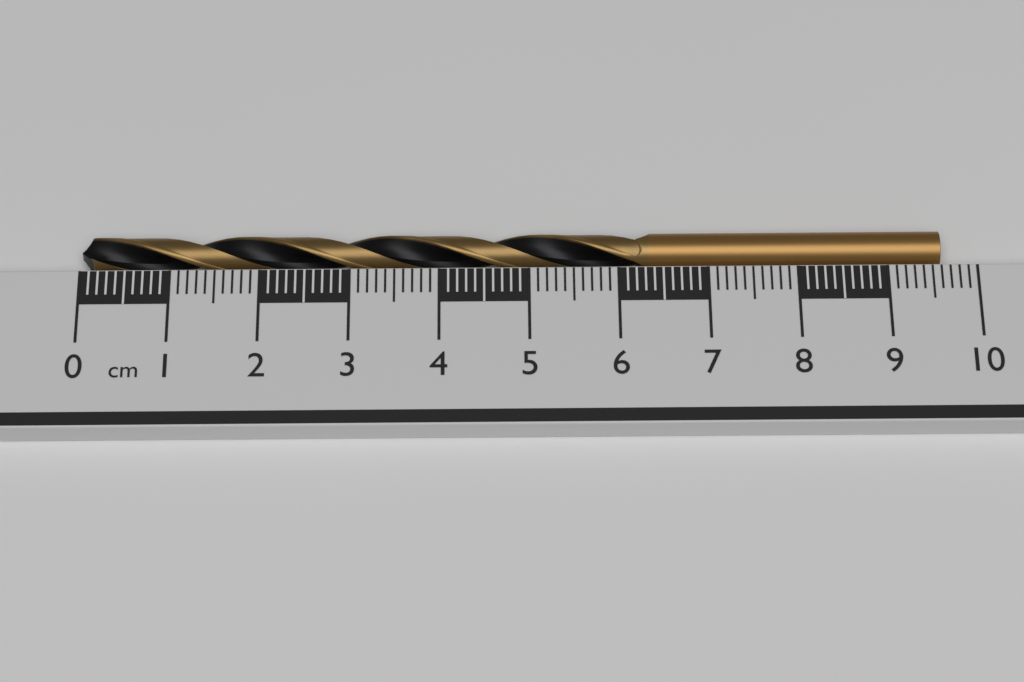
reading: 9.6 cm
